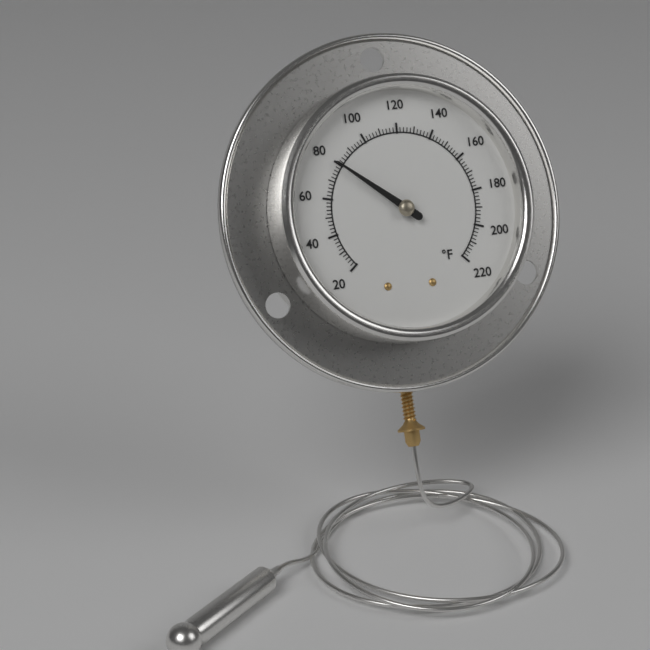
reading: 80 °F
